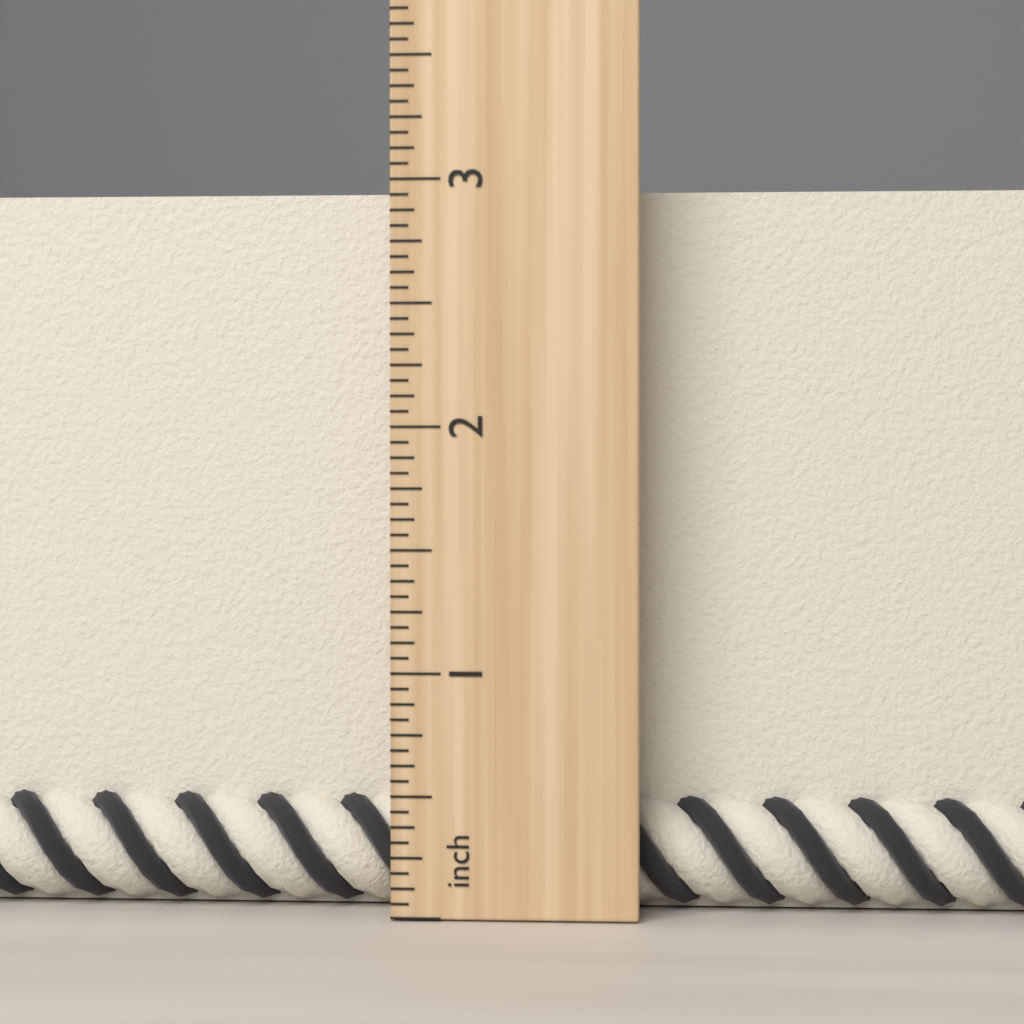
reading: 3.0000 inch
